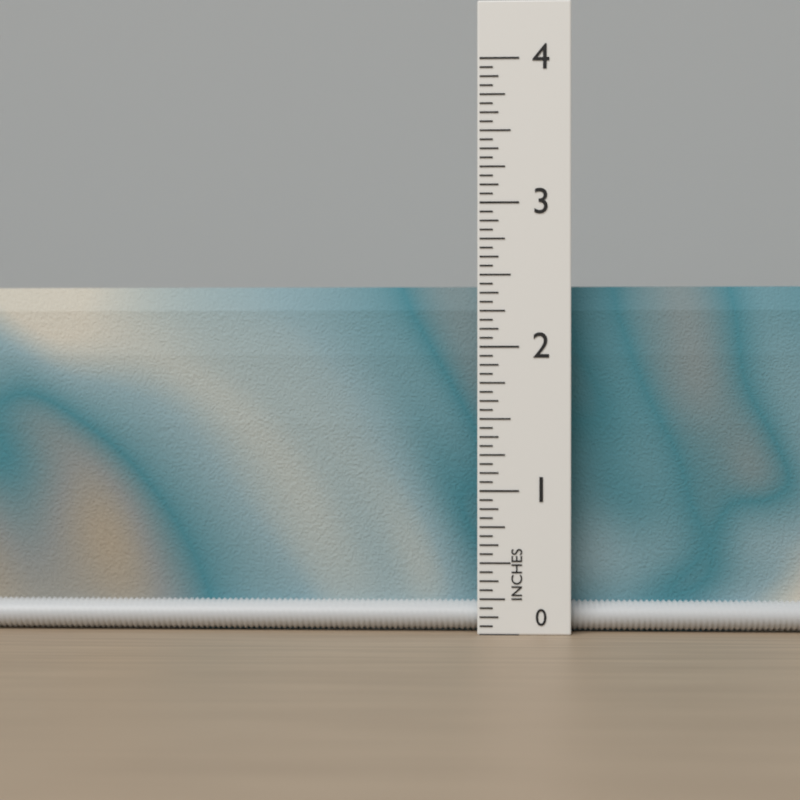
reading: 2.4375 in
